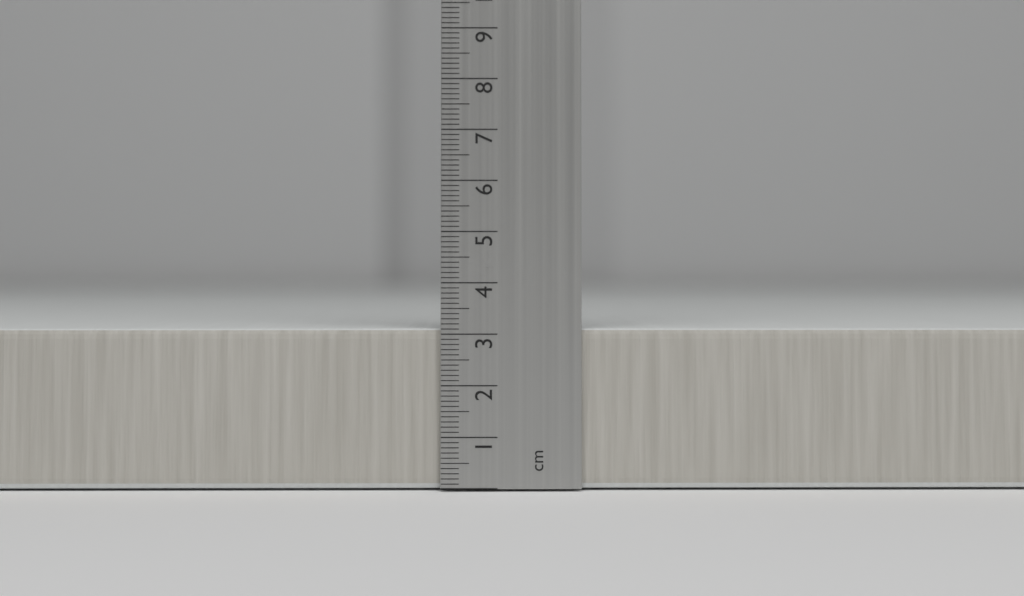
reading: 3.1 cm
